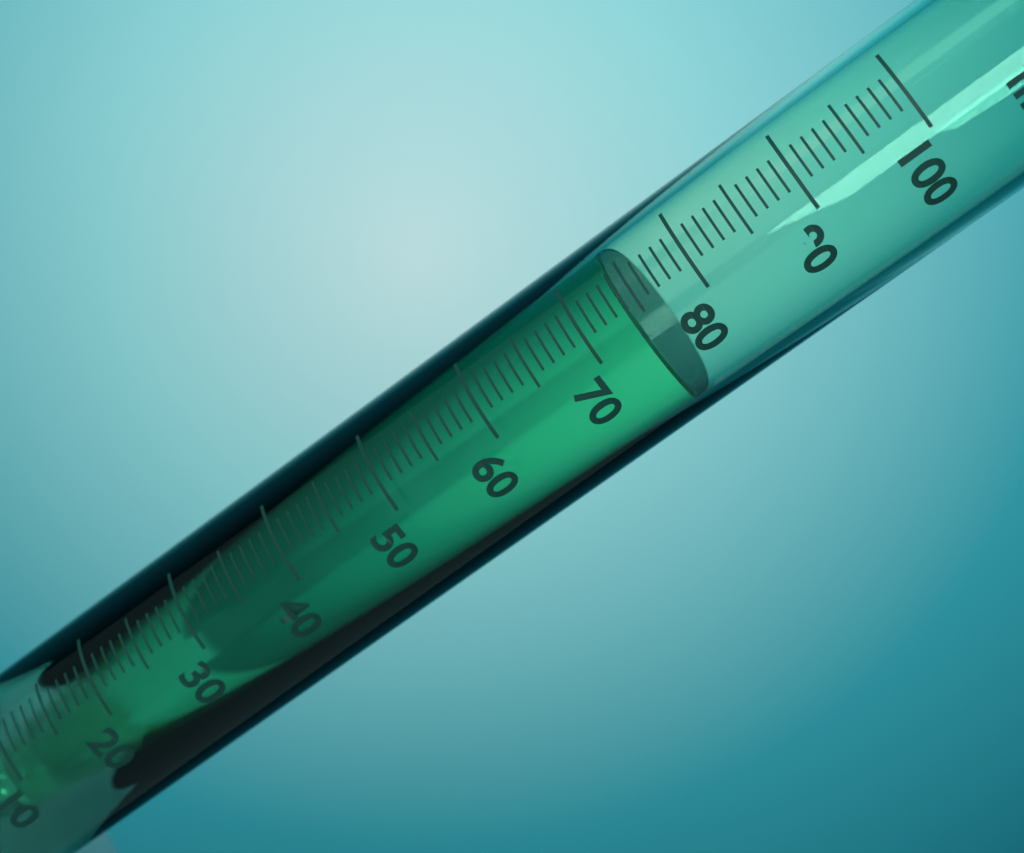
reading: 74 ml
